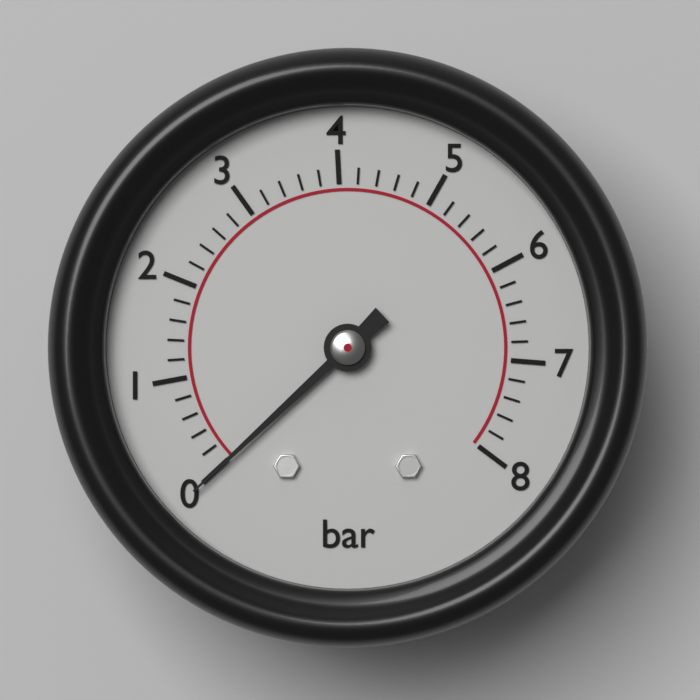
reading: 0.0 bar
